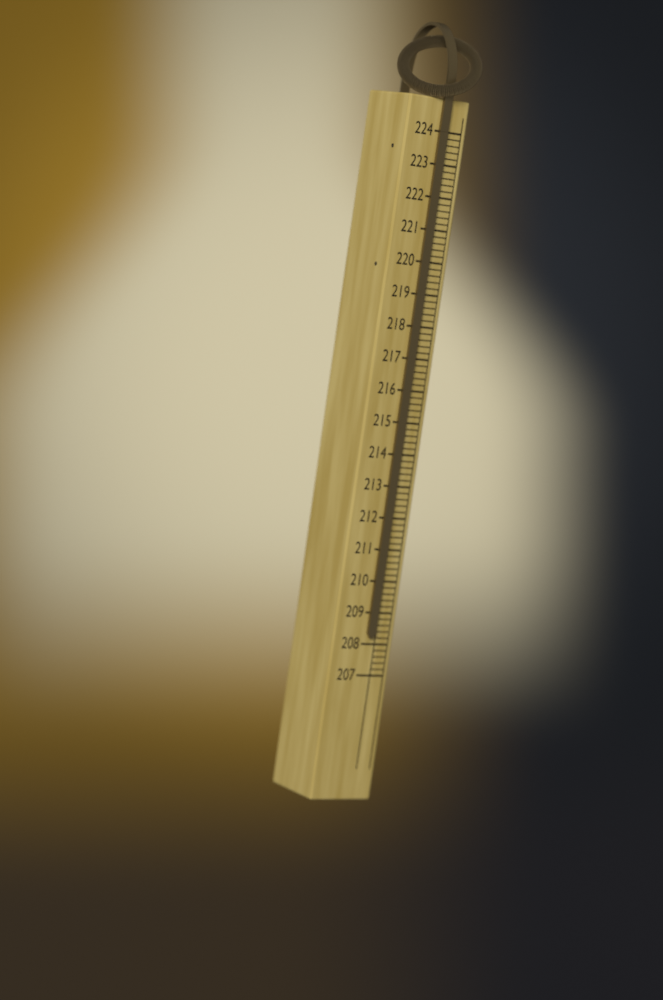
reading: 208.2 (no unit)
